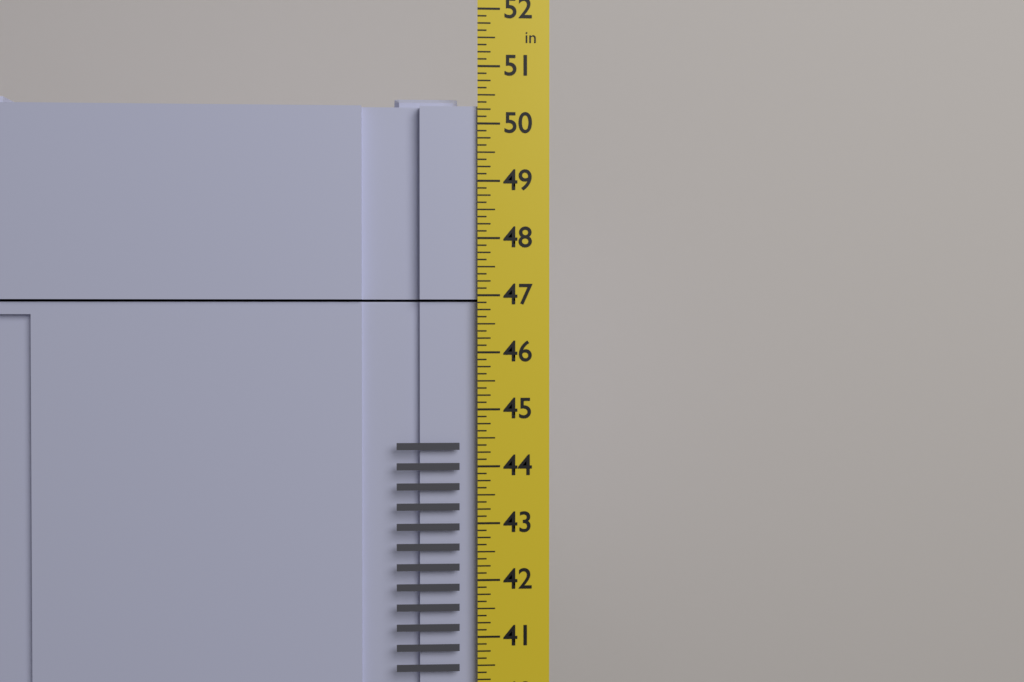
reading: 50.500 in
